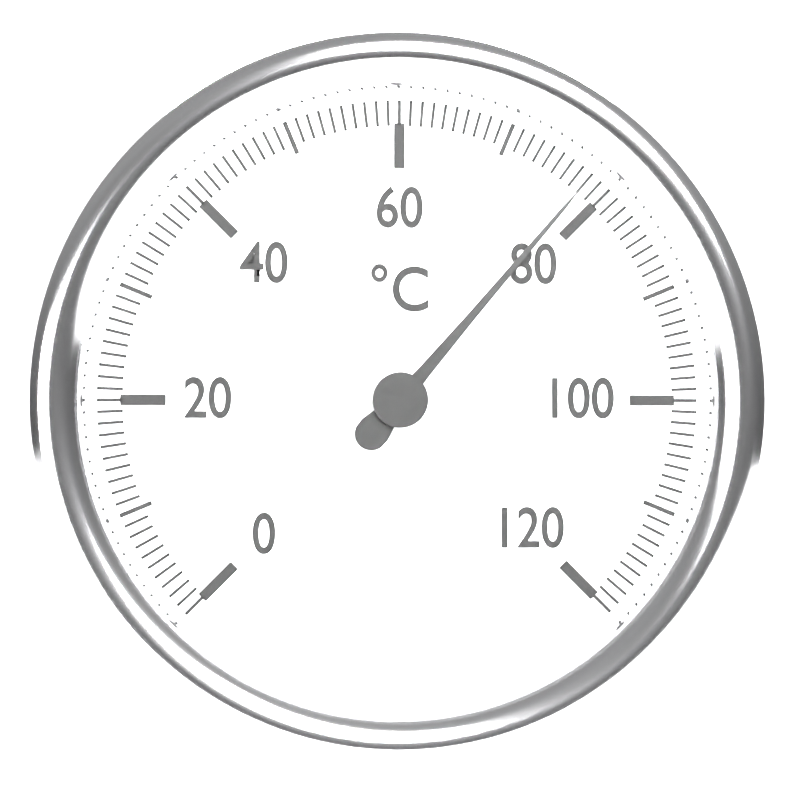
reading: 78 °C
